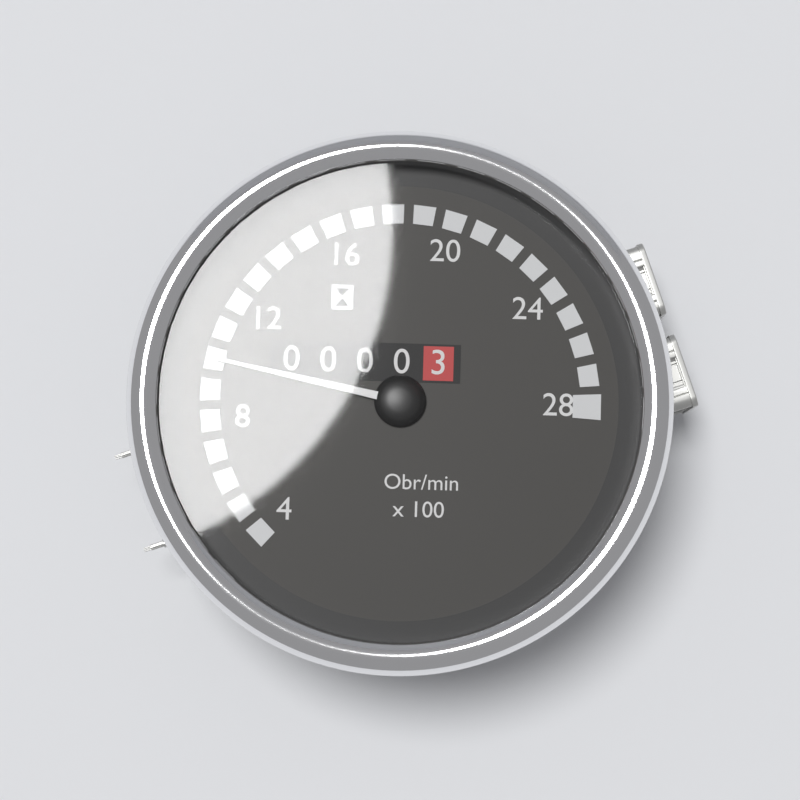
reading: 10 Obr/min x100
